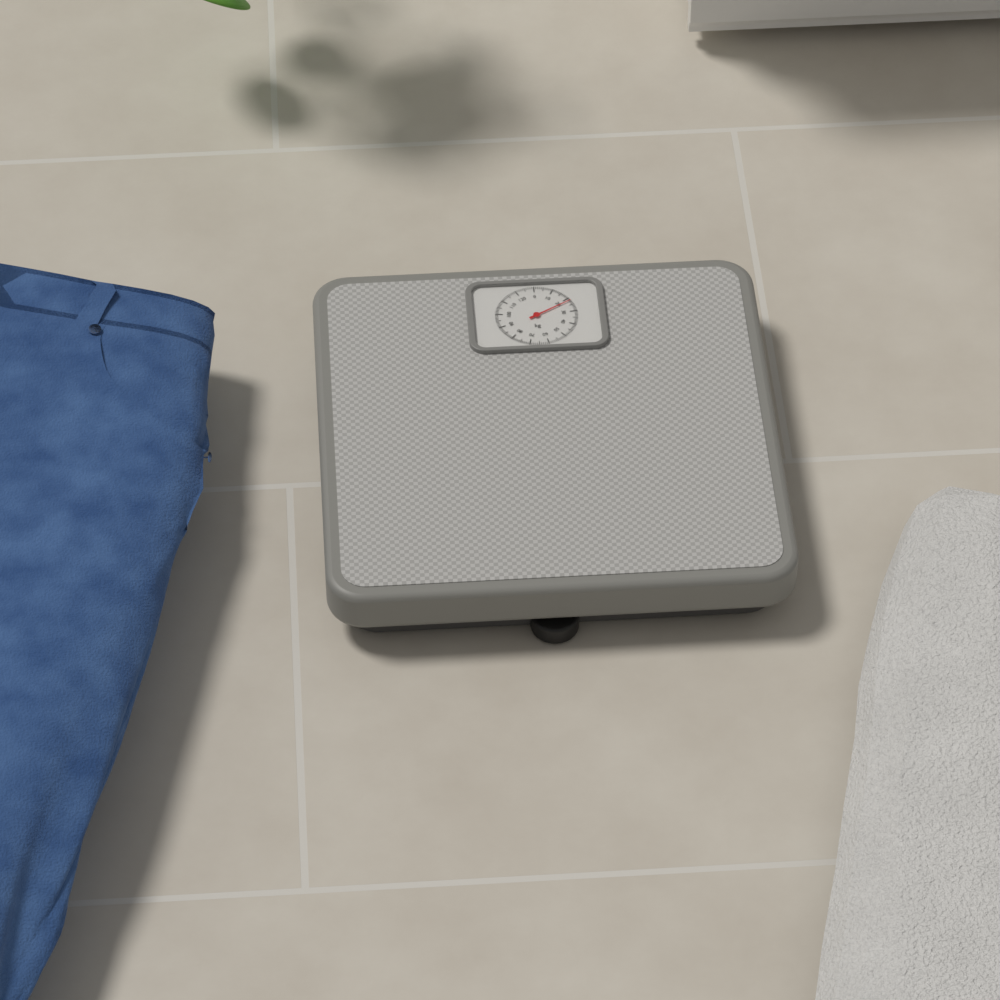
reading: 22 kg
